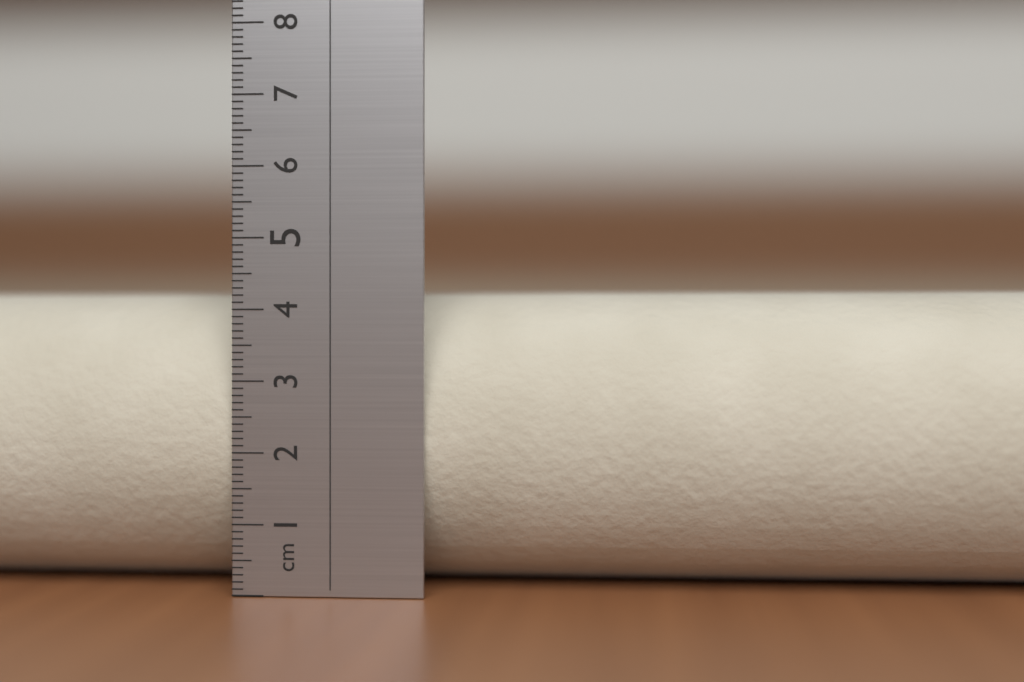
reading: 4.3 cm
